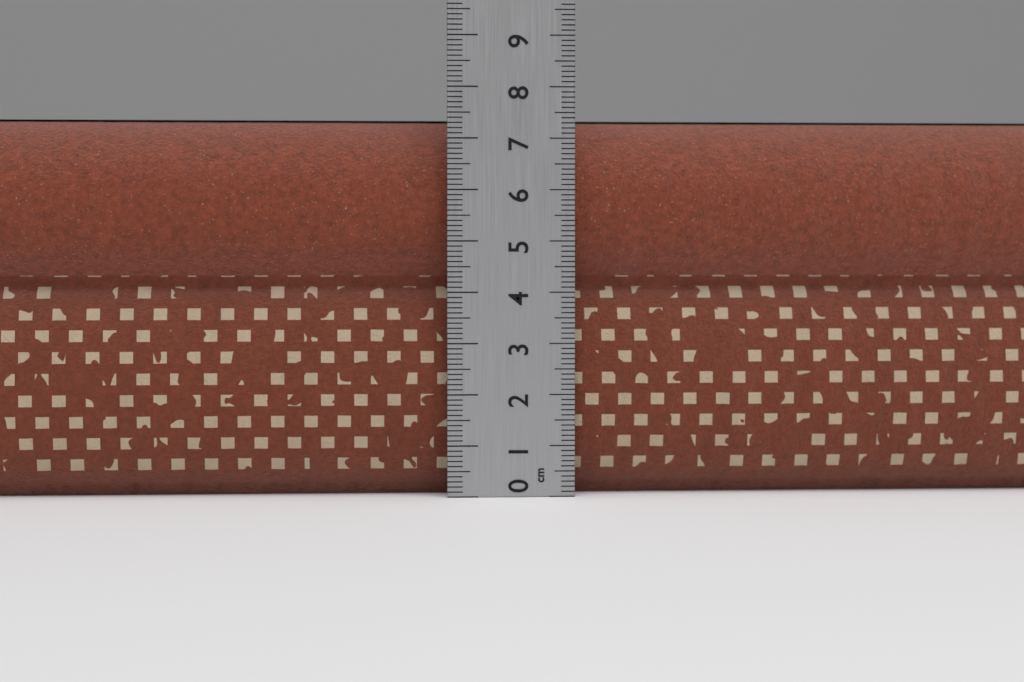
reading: 7.4 cm
